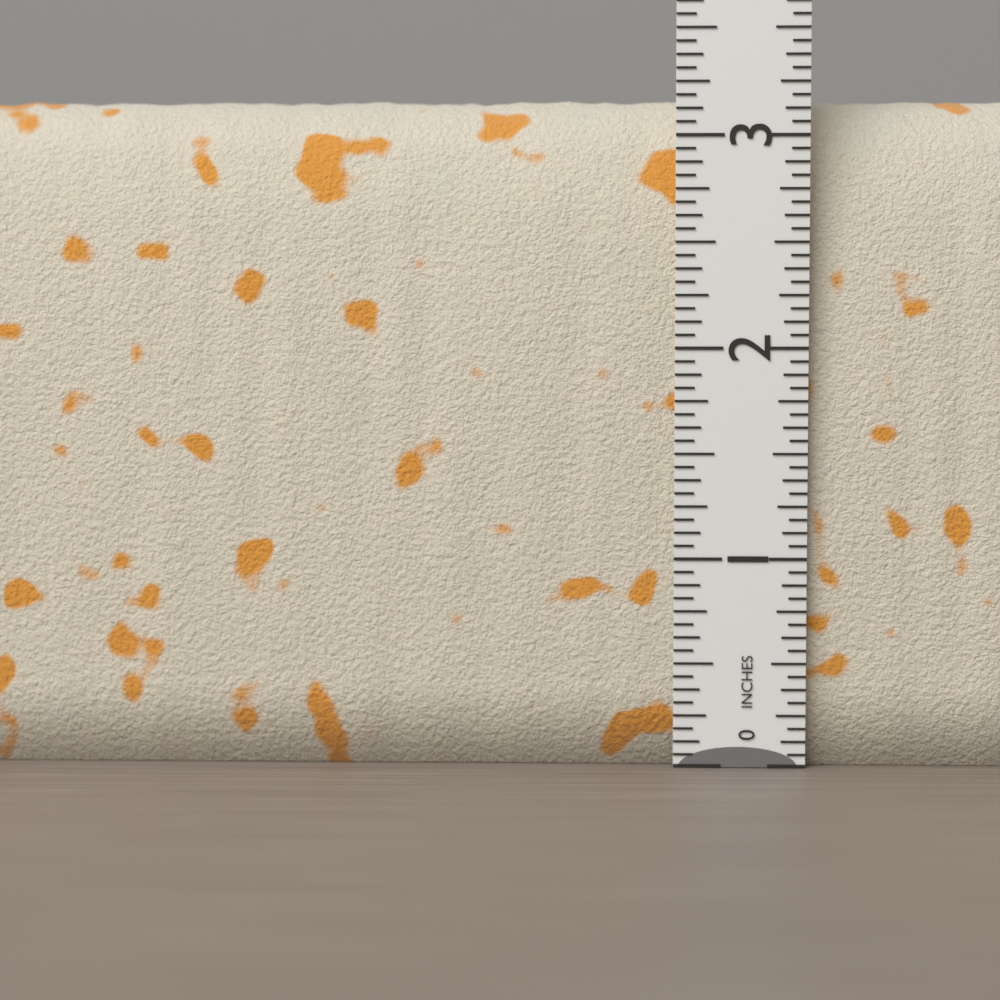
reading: 3.1875 in
